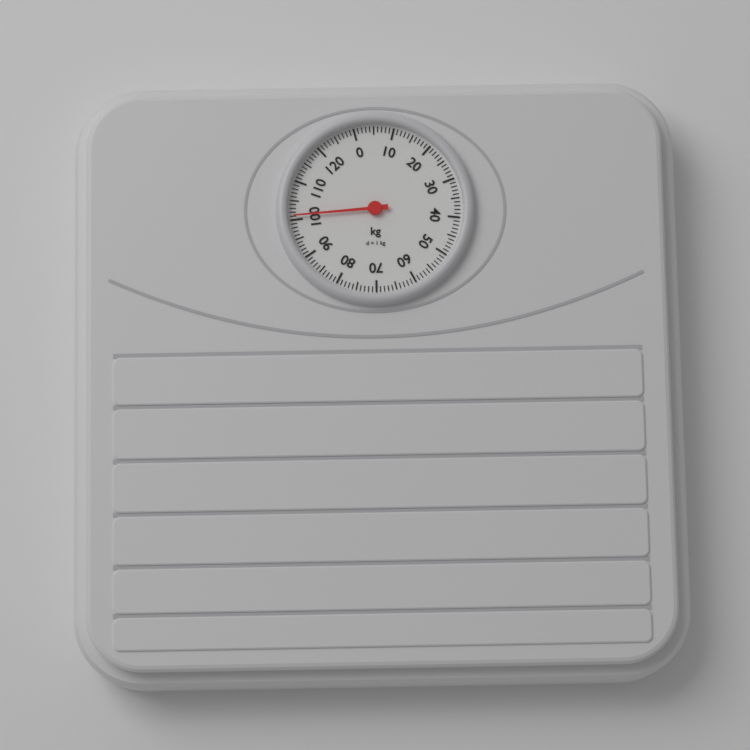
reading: 101 kg
